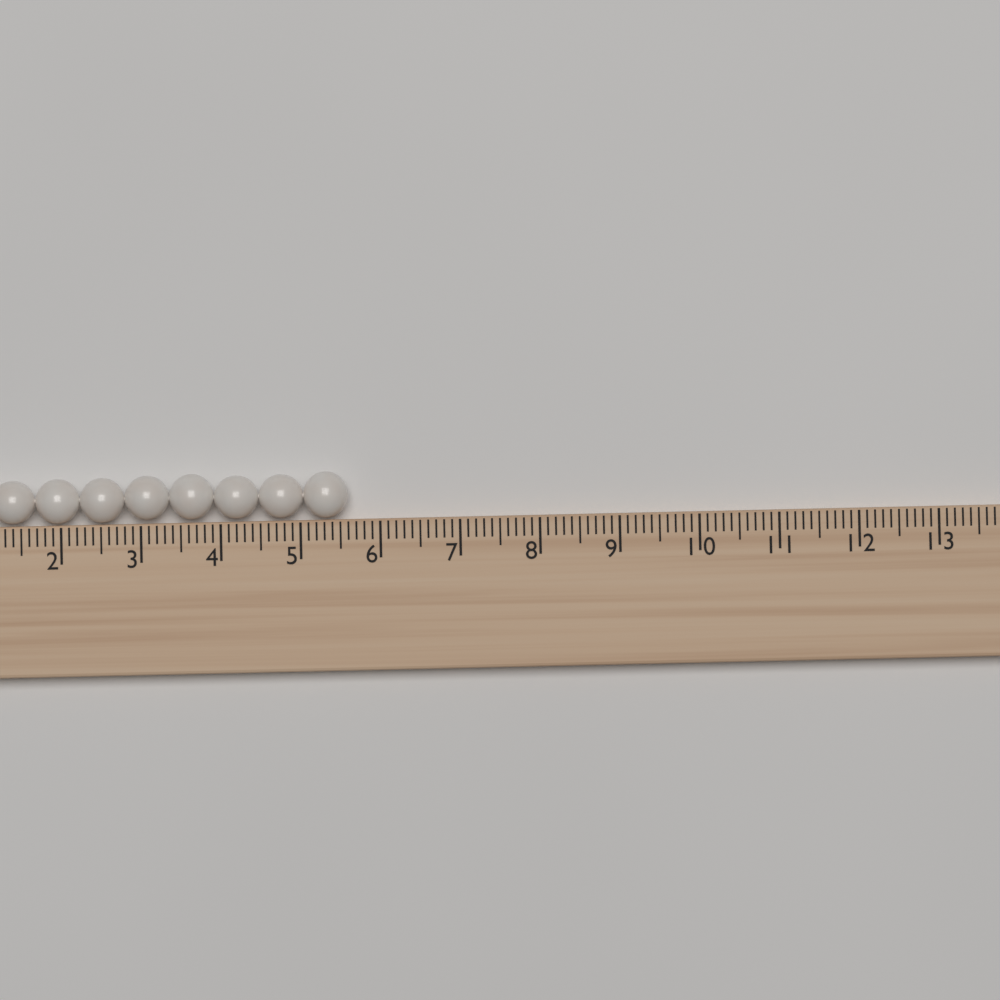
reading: 5.6 (no unit)
